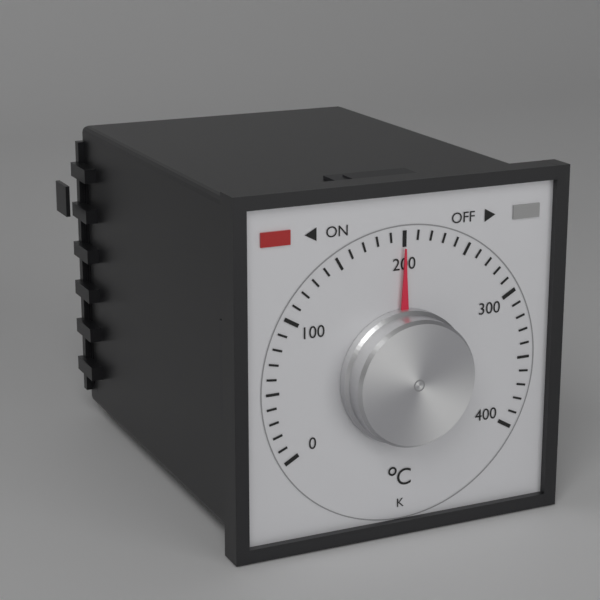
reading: 200 °C
